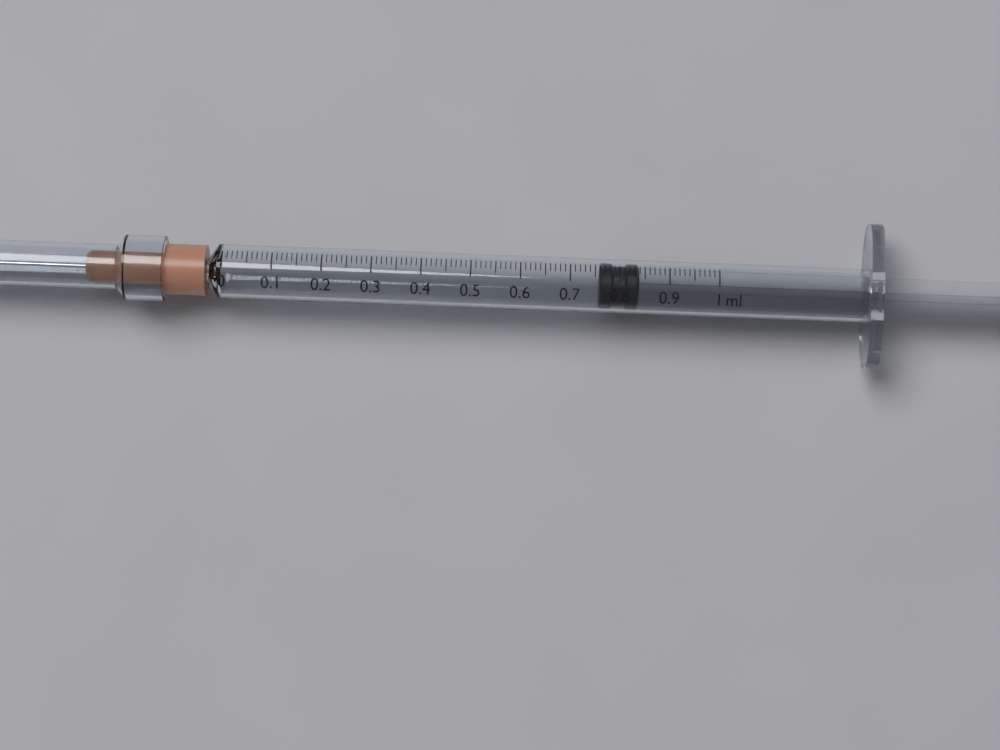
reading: 0.76 ml
